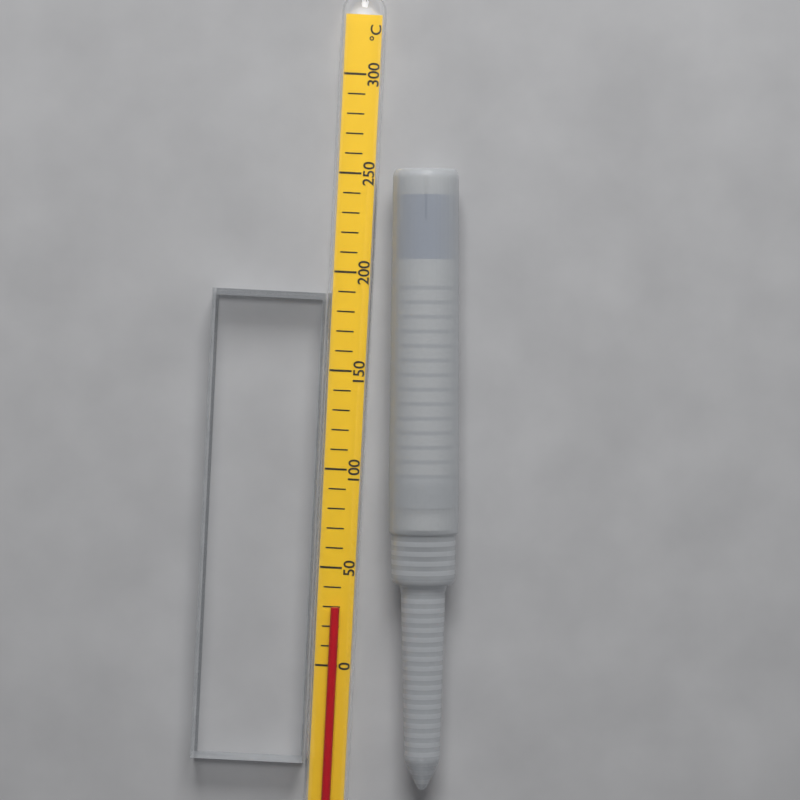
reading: 30 °C
